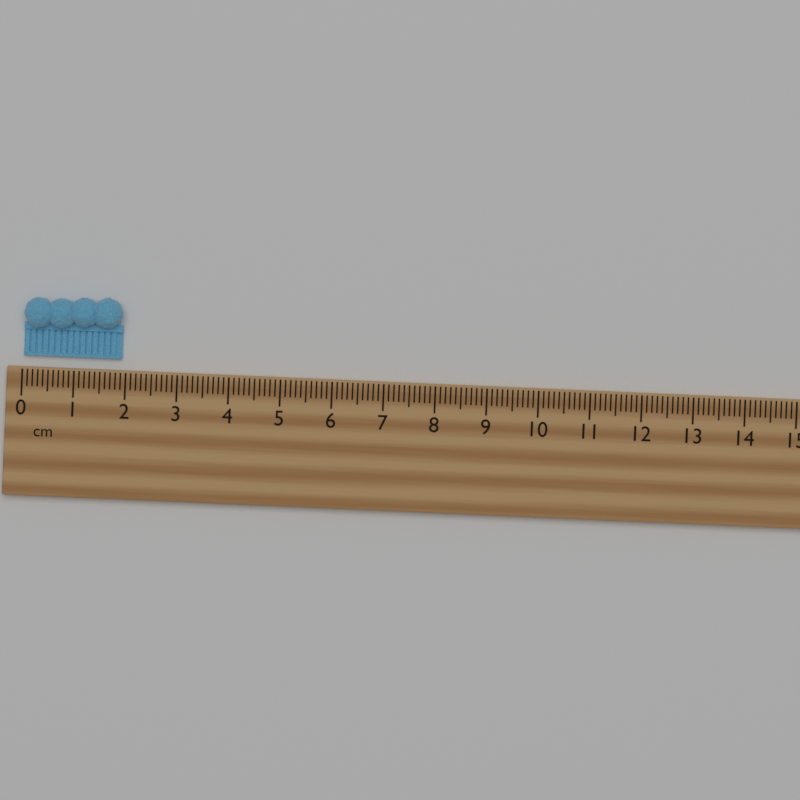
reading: 1.9 cm
